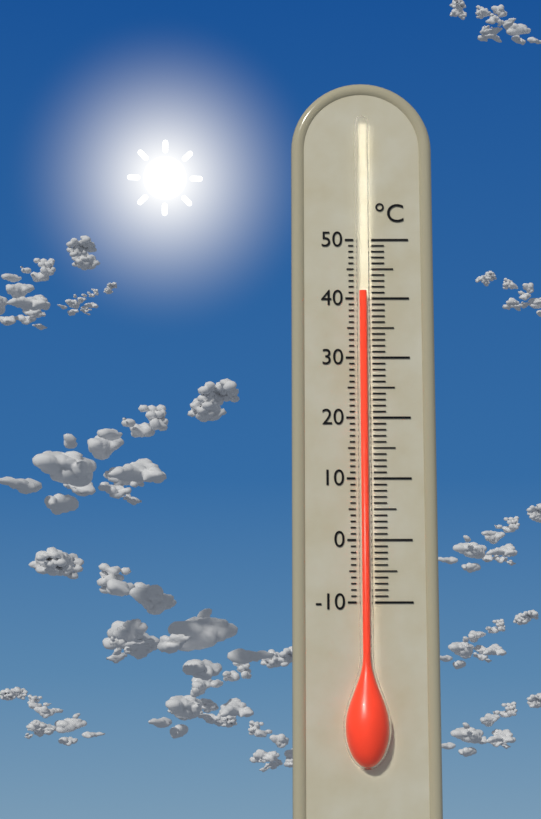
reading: 41 °C
